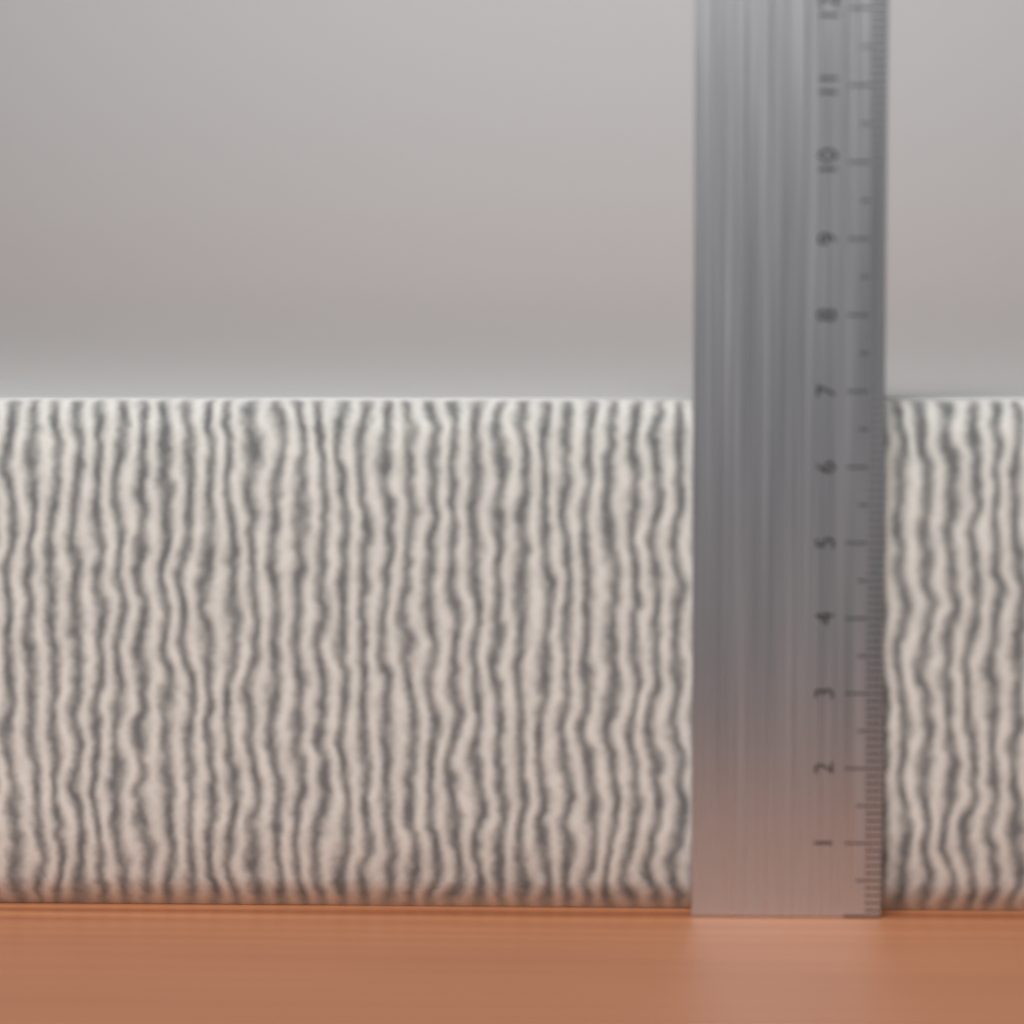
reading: 6.9 cm
